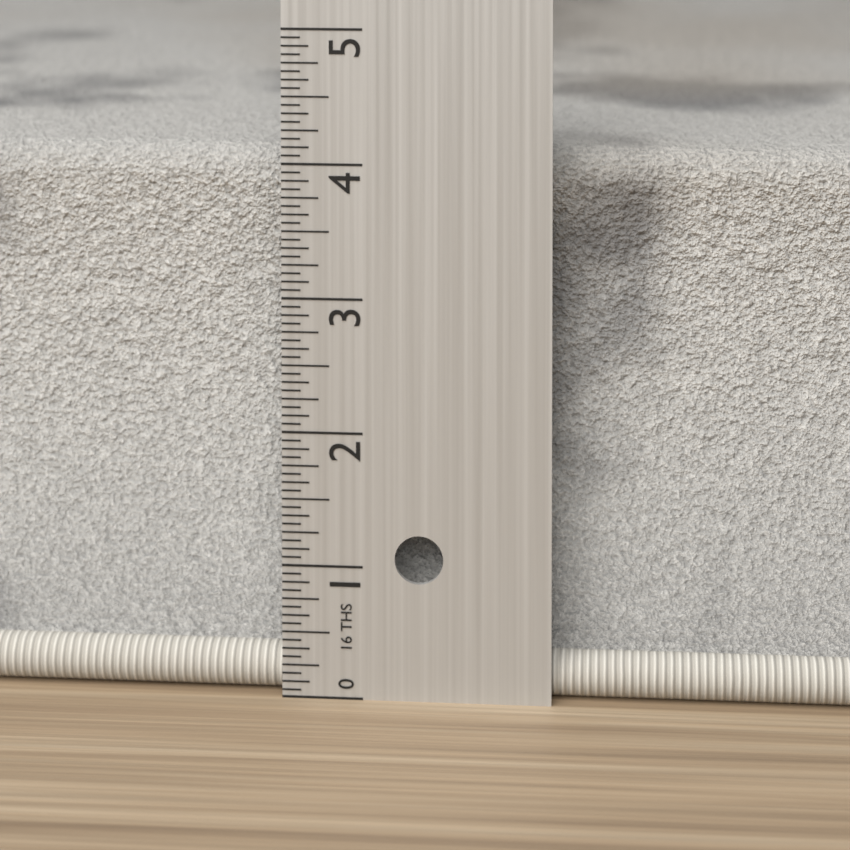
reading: 4.0625 in
